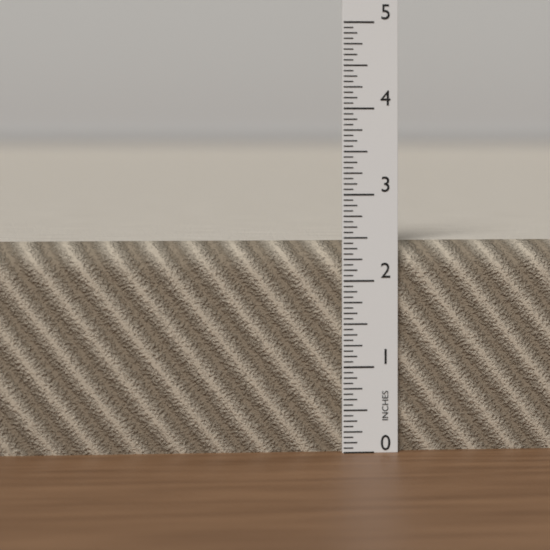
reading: 2.4375 in
